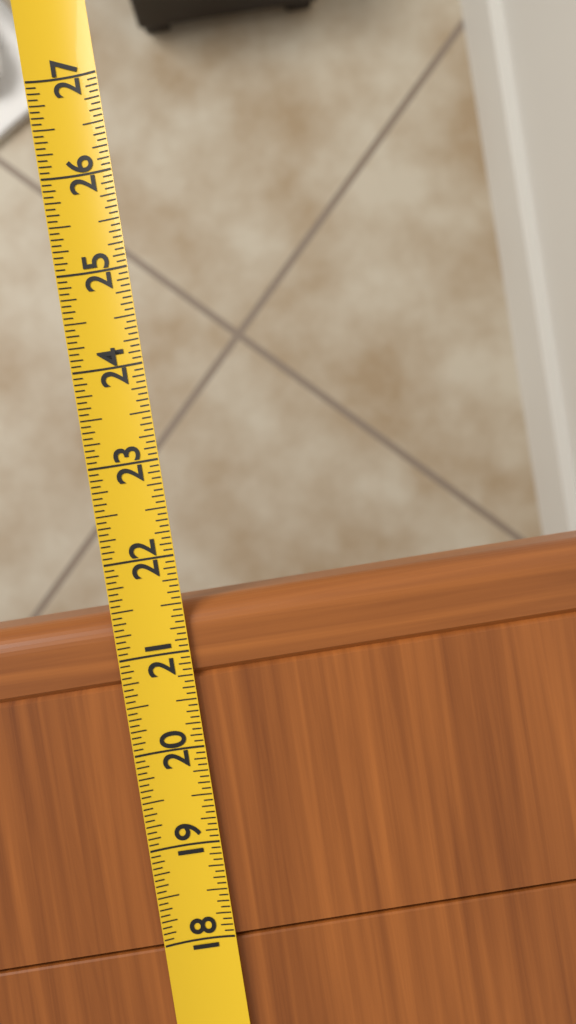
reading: 21.5000 (no unit)
